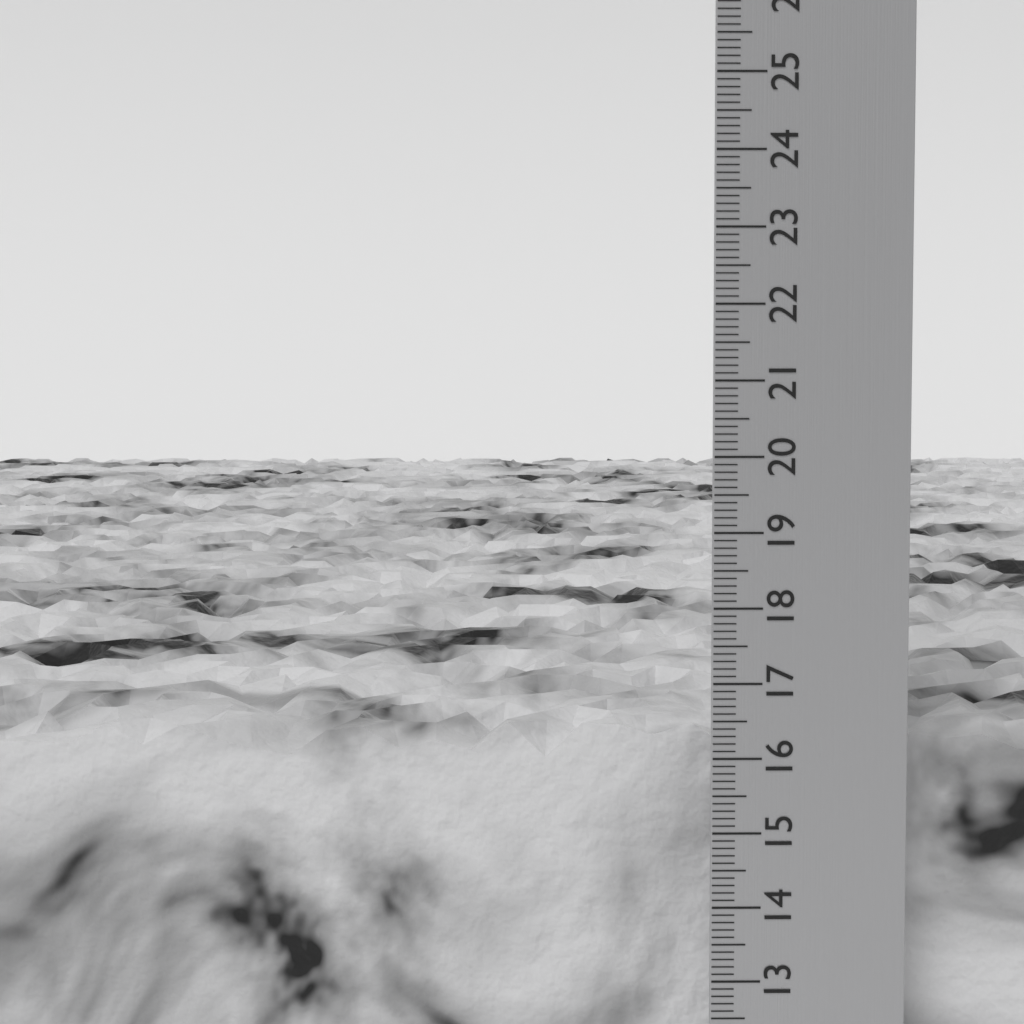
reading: 16.3 cm
